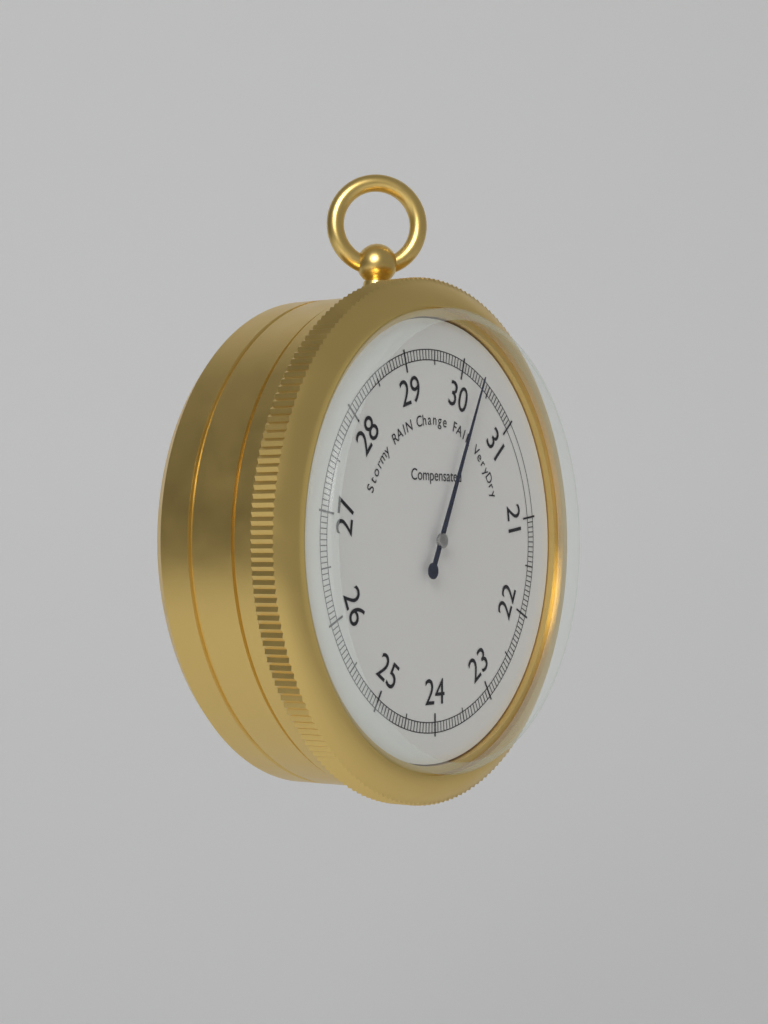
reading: 30.30 (no unit)
